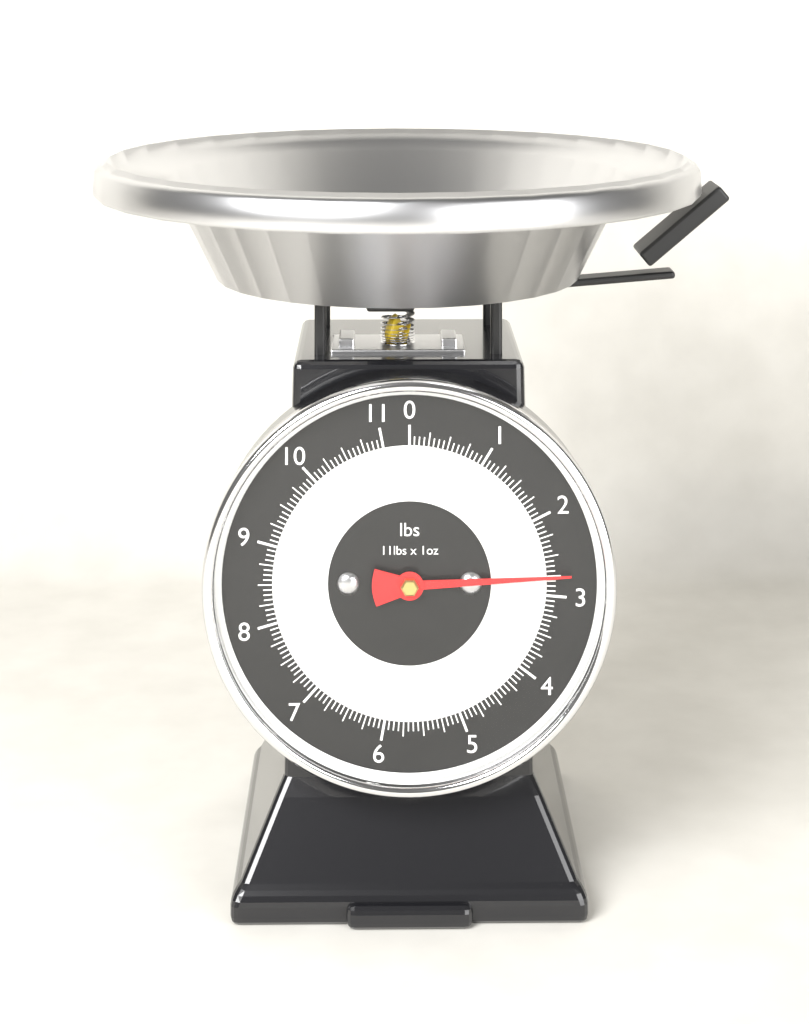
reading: 2.7500 lbs
